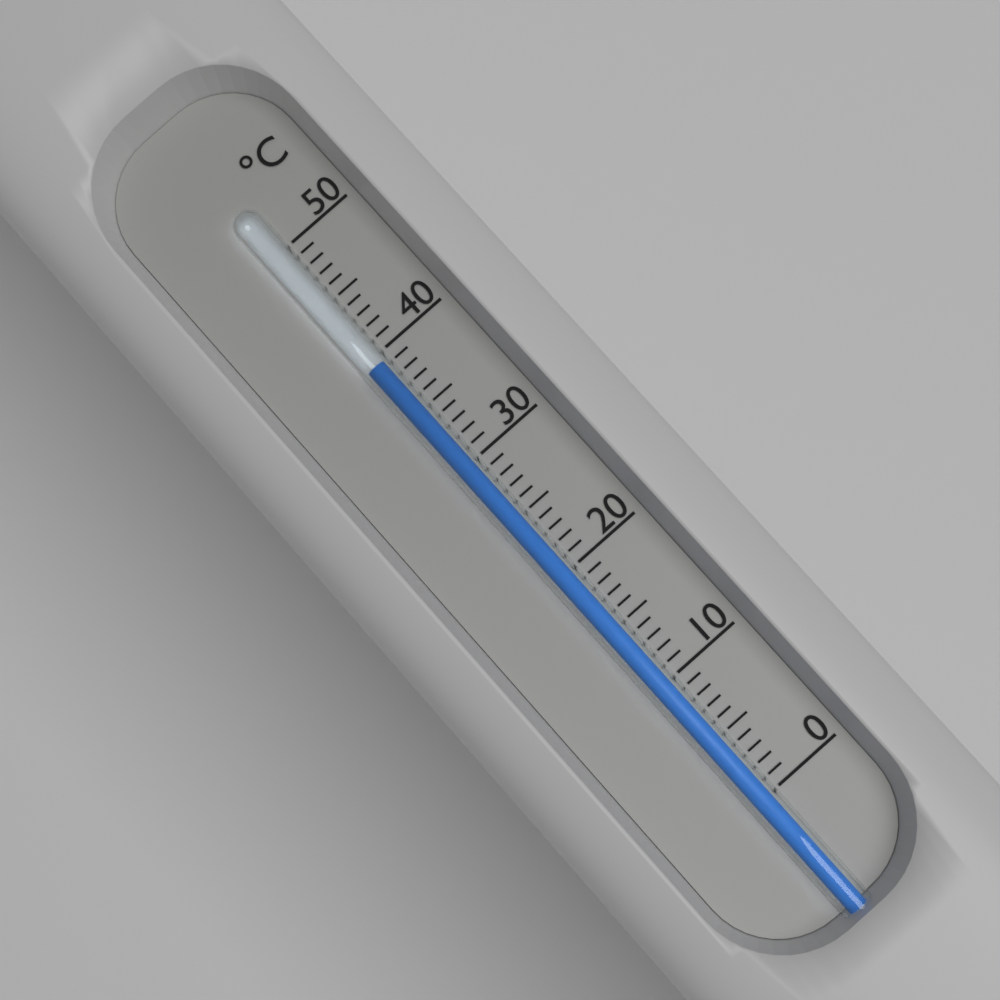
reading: 39 °C
